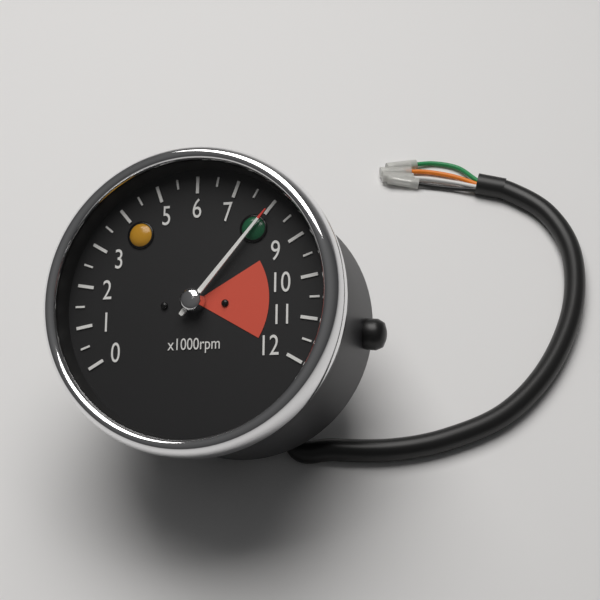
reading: 8.0 x1000rpm
